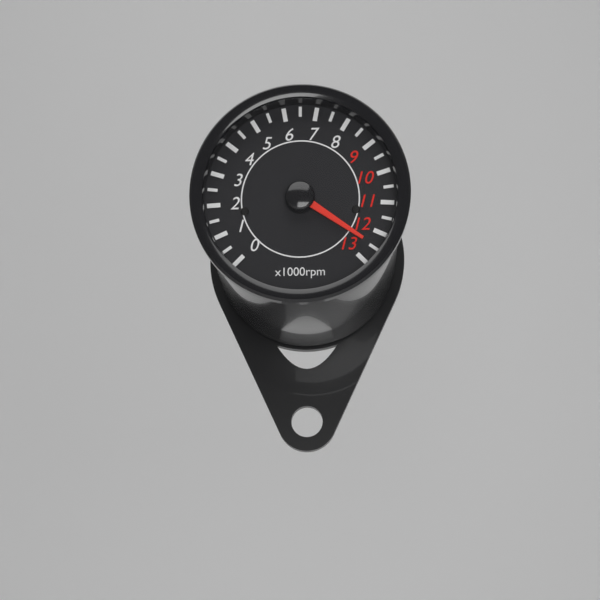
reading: 12500 rpm
